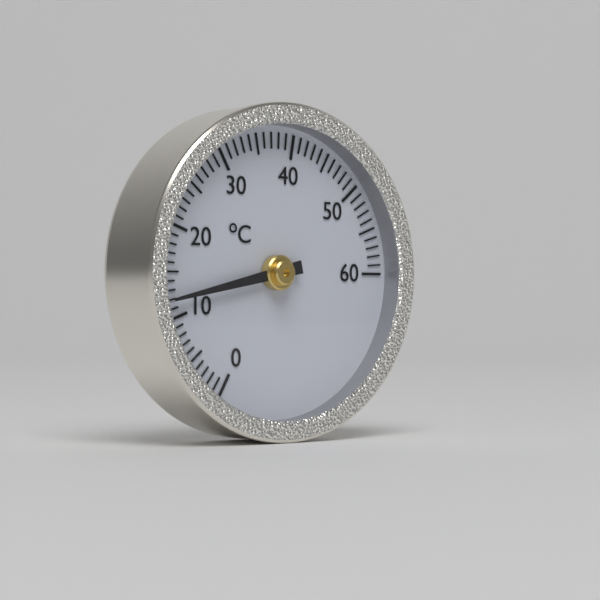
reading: 12 °C
